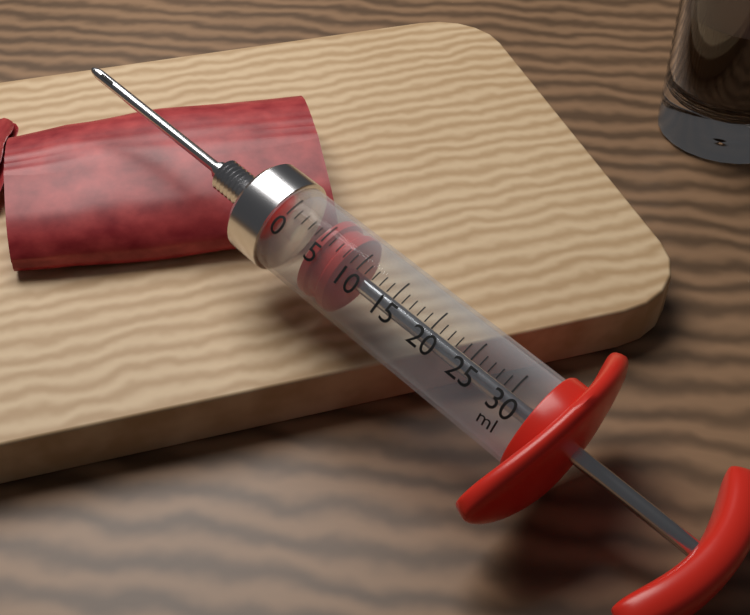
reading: 4 ml
